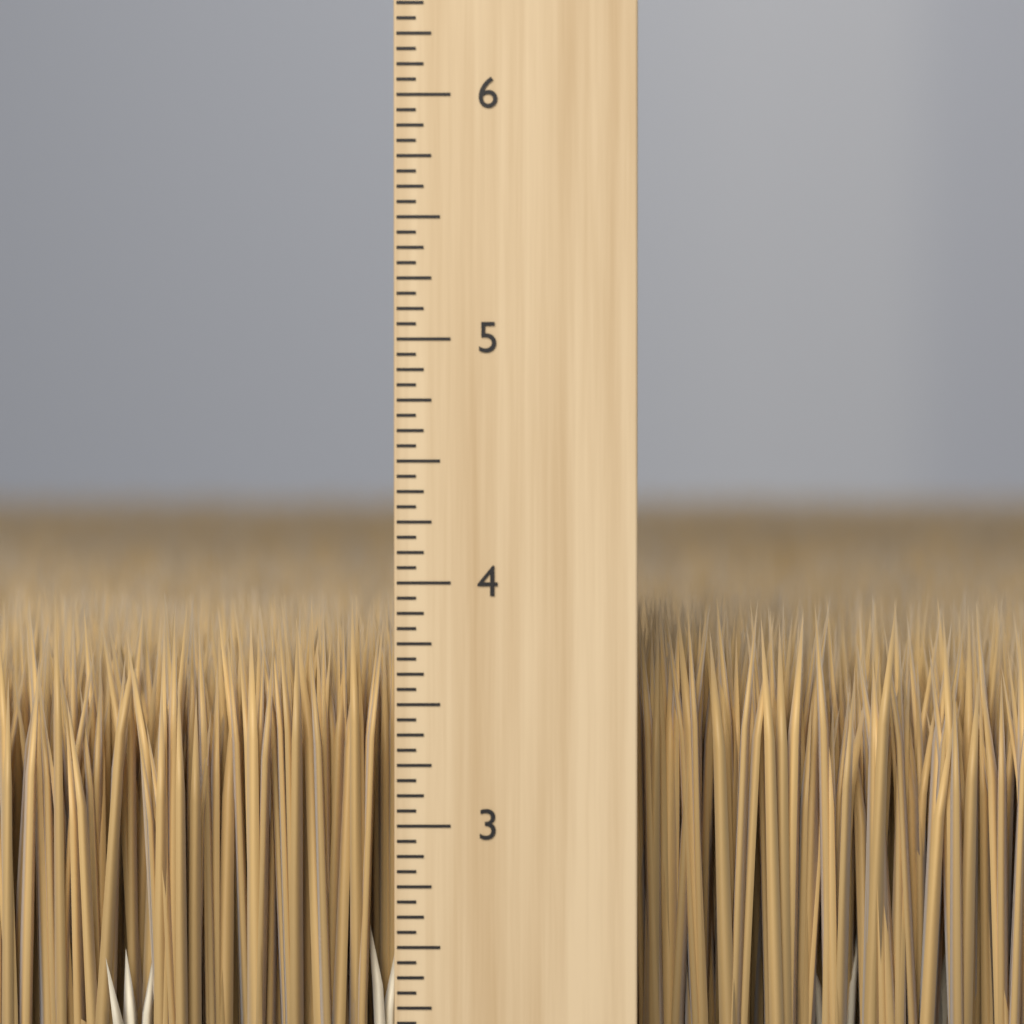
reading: 3.9375 inch
